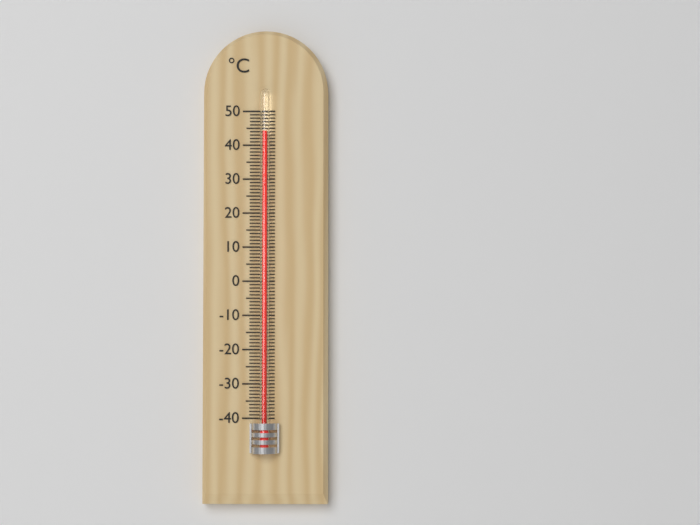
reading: 44 °C
